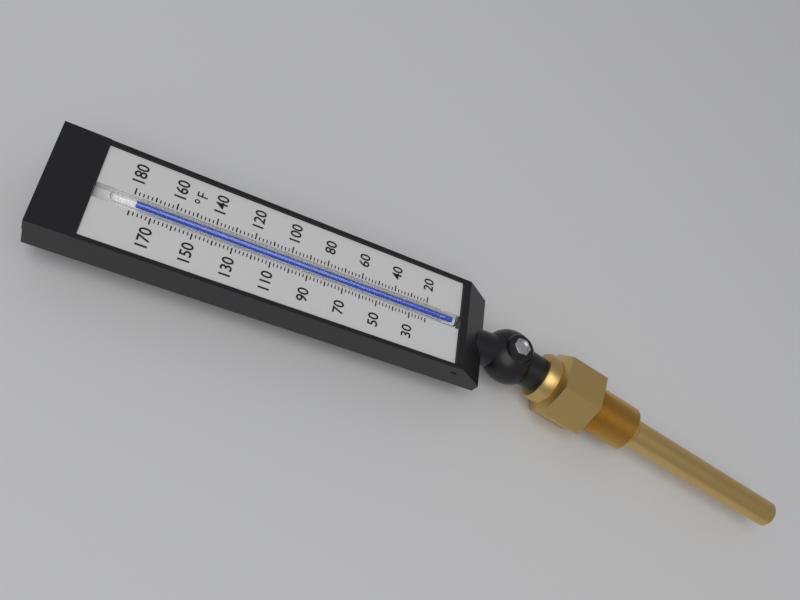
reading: 178 °F
